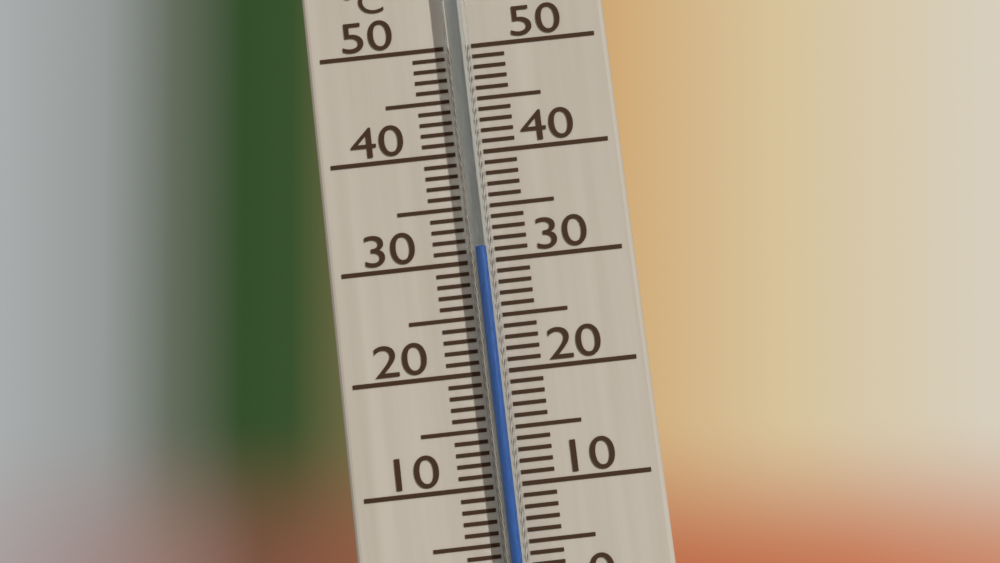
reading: 31 °C
